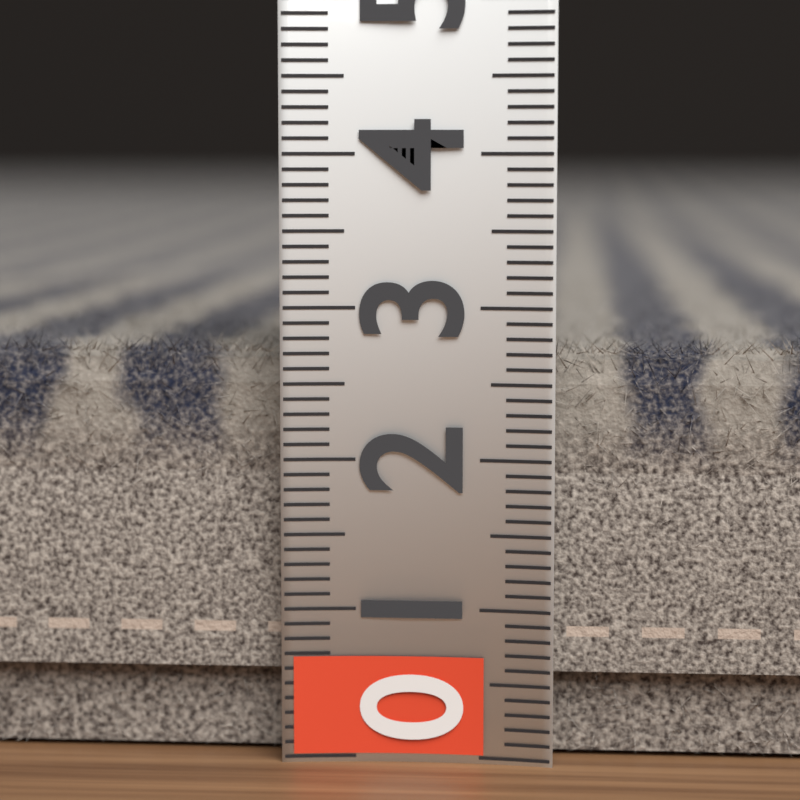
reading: 2.8 (no unit)
